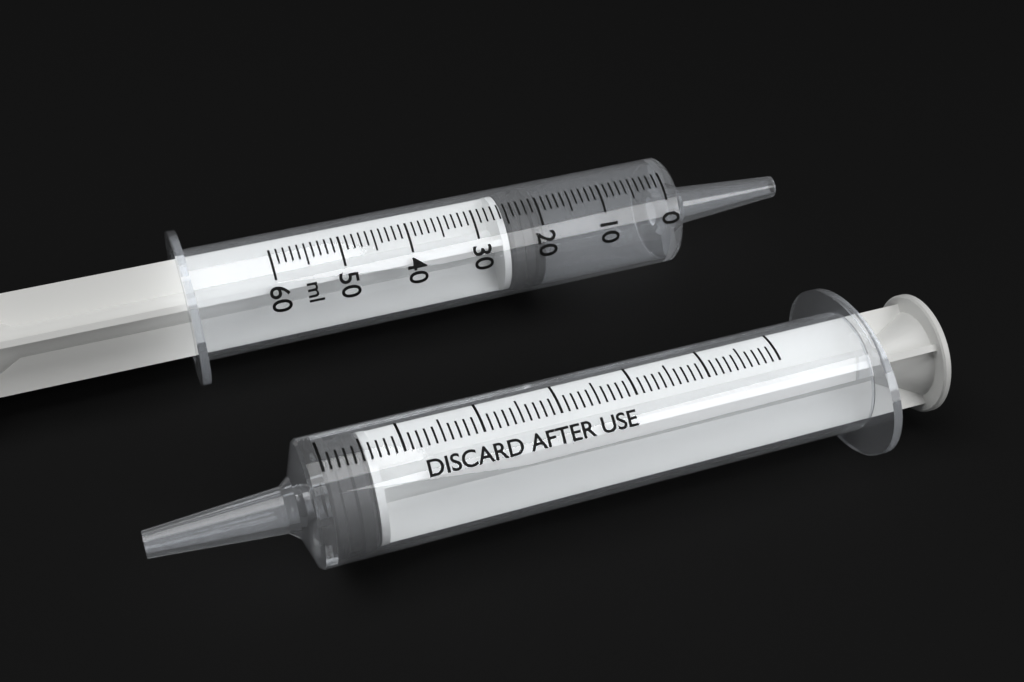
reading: 20 ml
